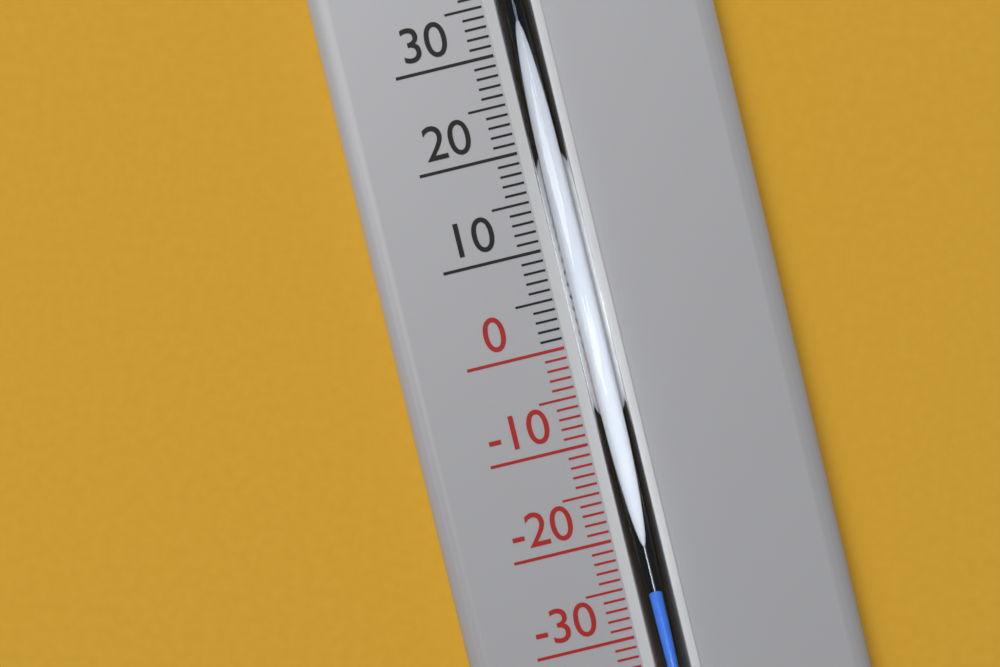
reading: -25 °C
